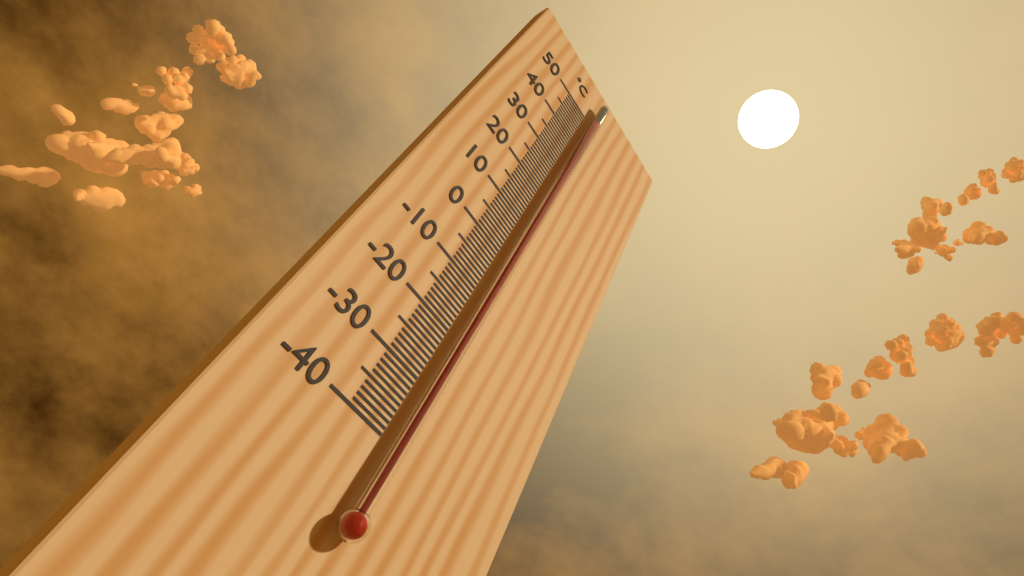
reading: 49 °C
